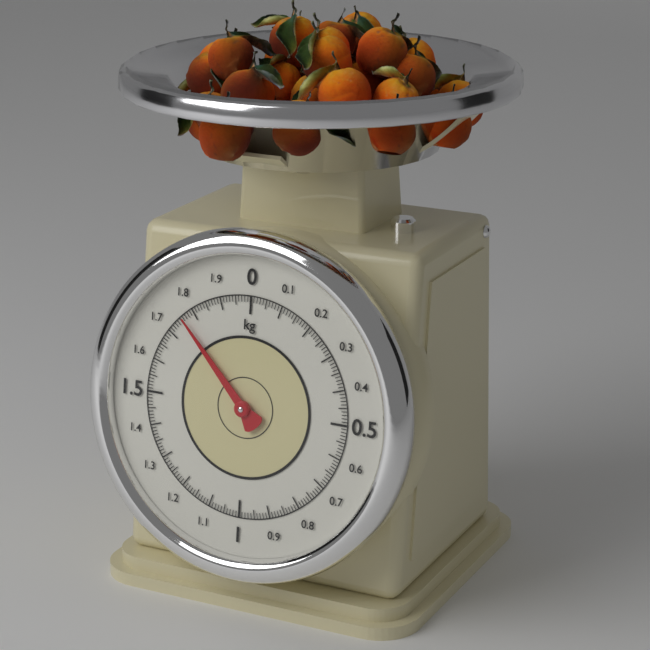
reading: 1.76 kg
